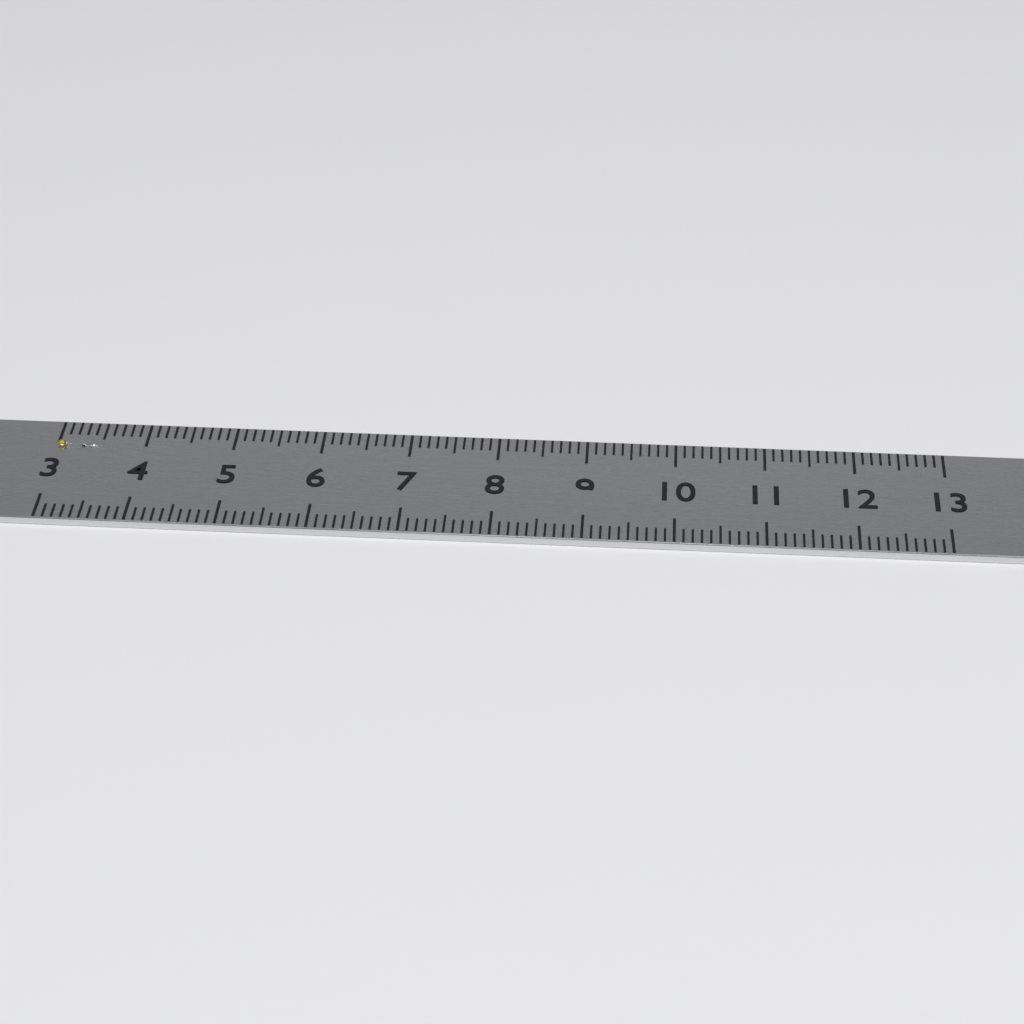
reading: 3.5 (no unit)
